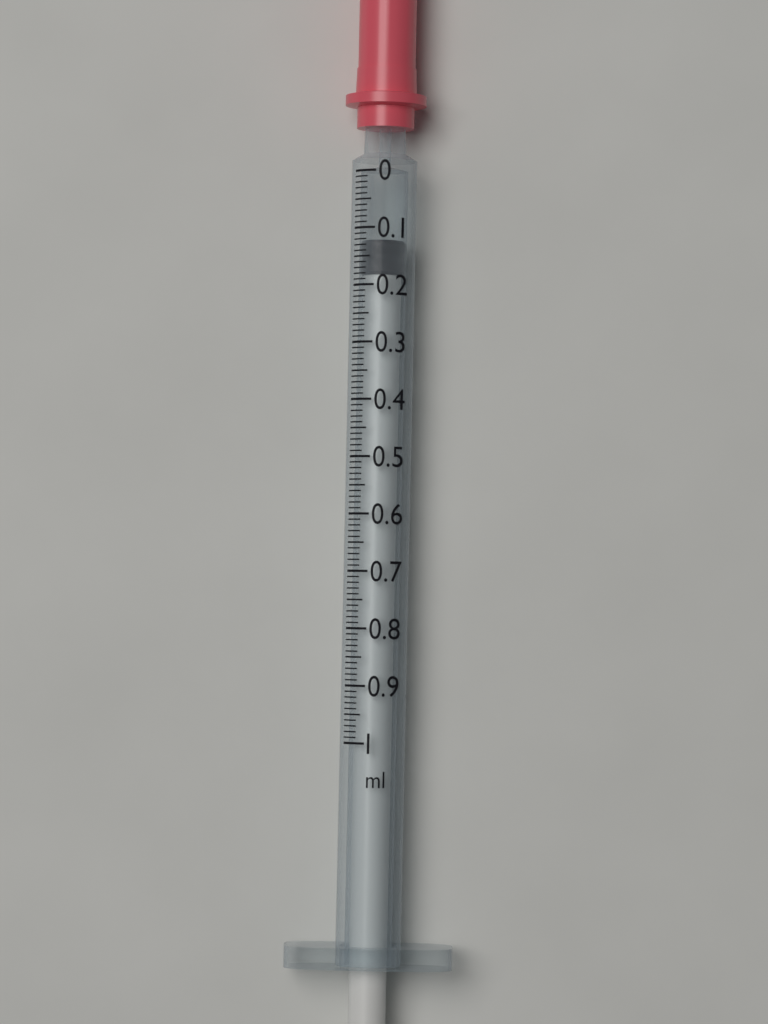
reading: 0.12 ml
